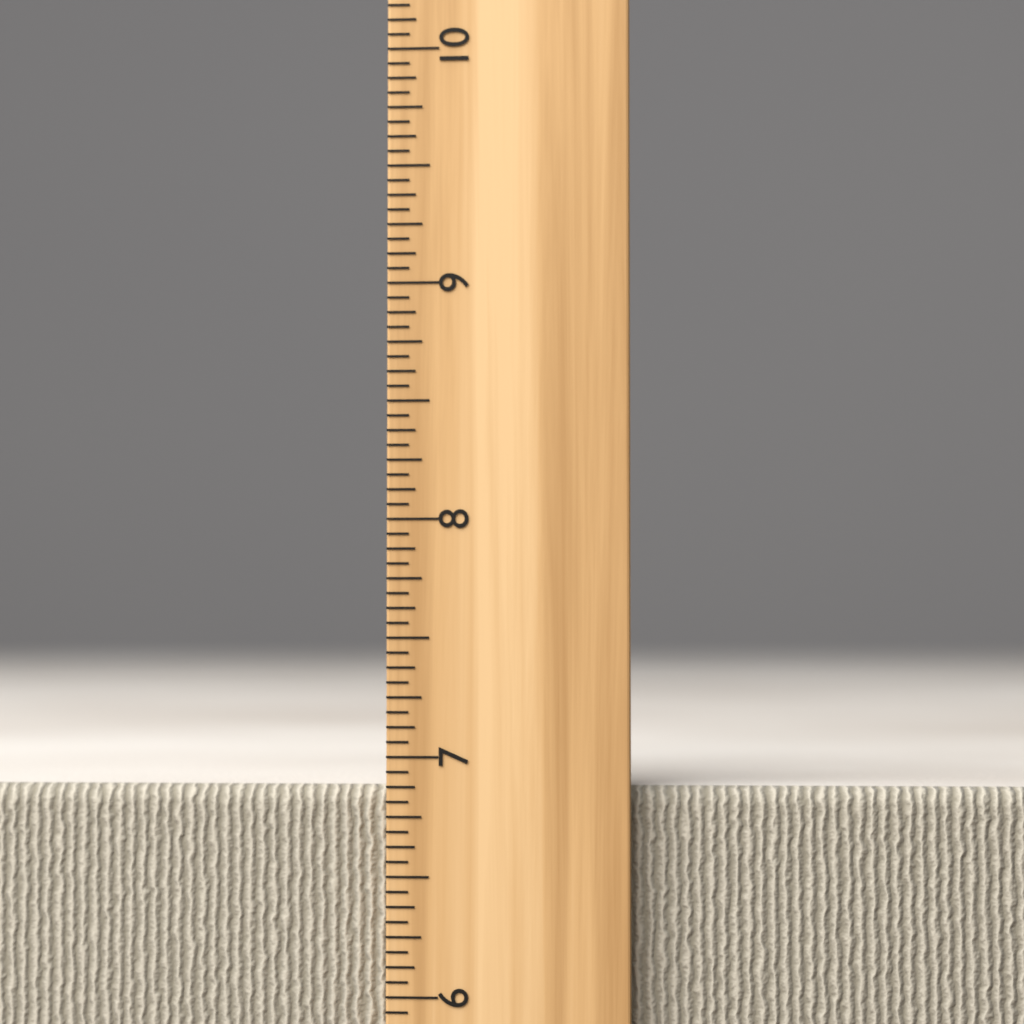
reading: 6.8750 inch
